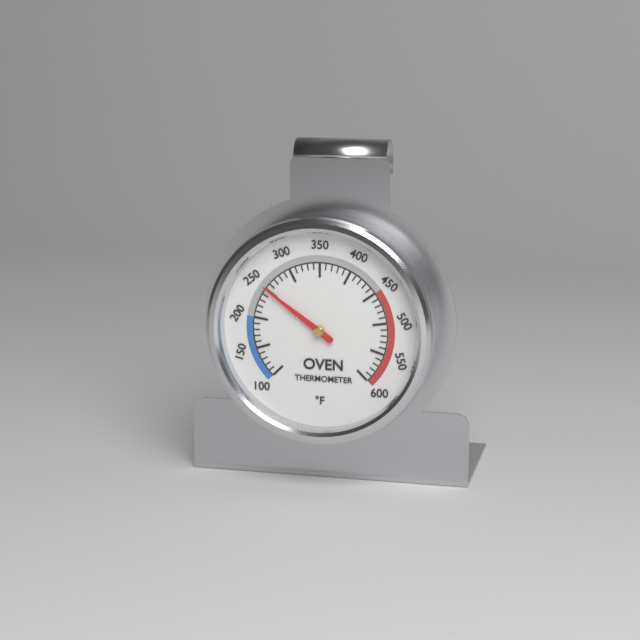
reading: 250 °F
